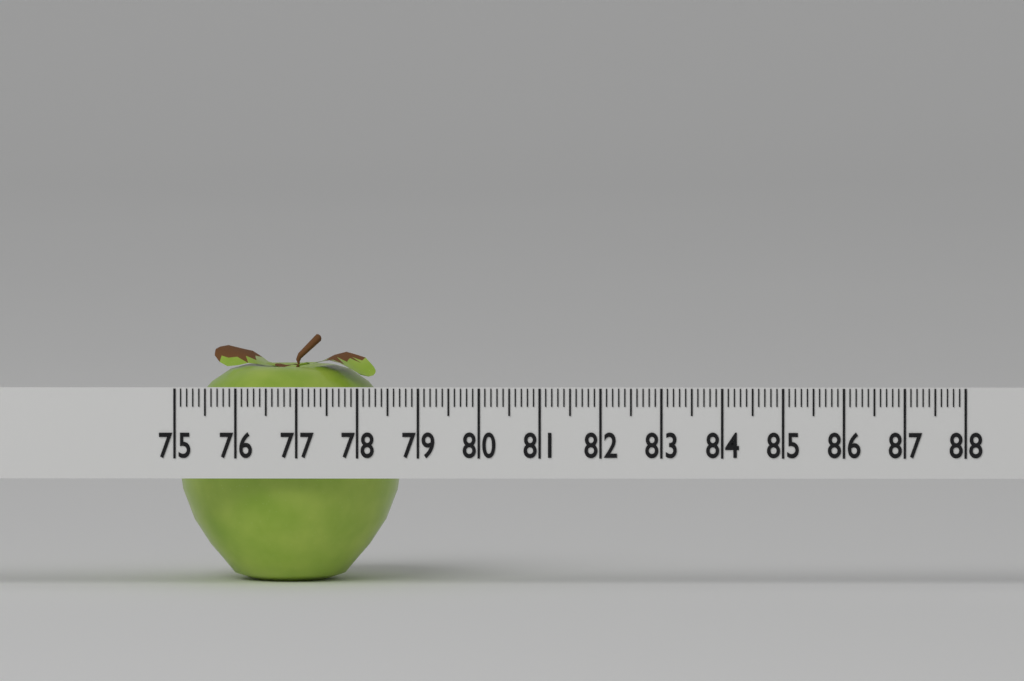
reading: 78.7 (no unit)
